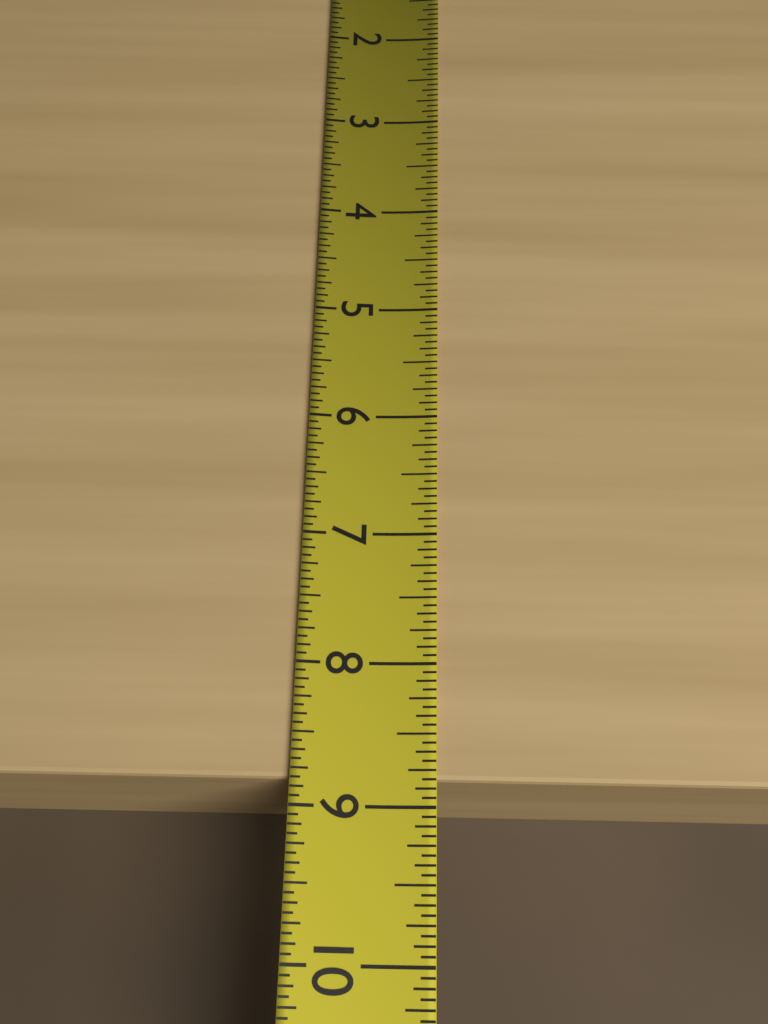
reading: 8.8125 (no unit)
